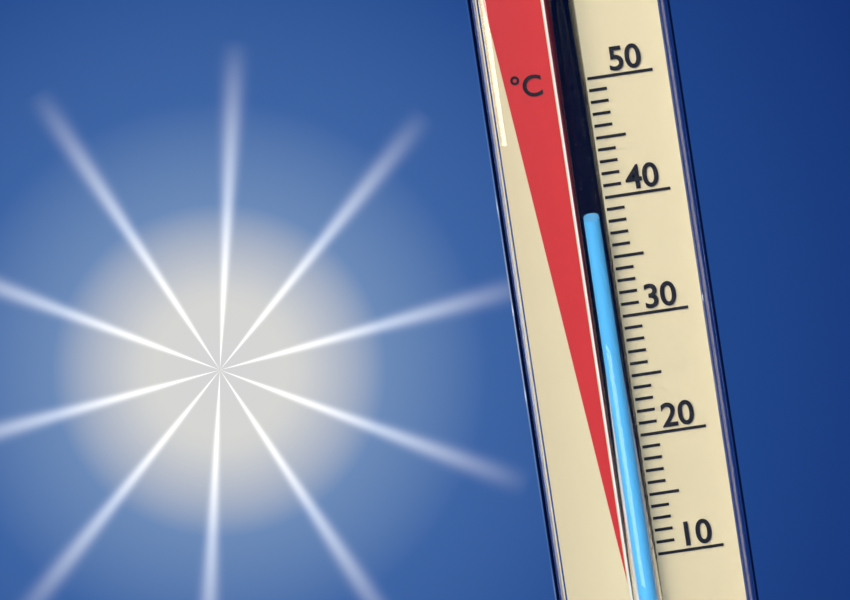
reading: 38 °C
